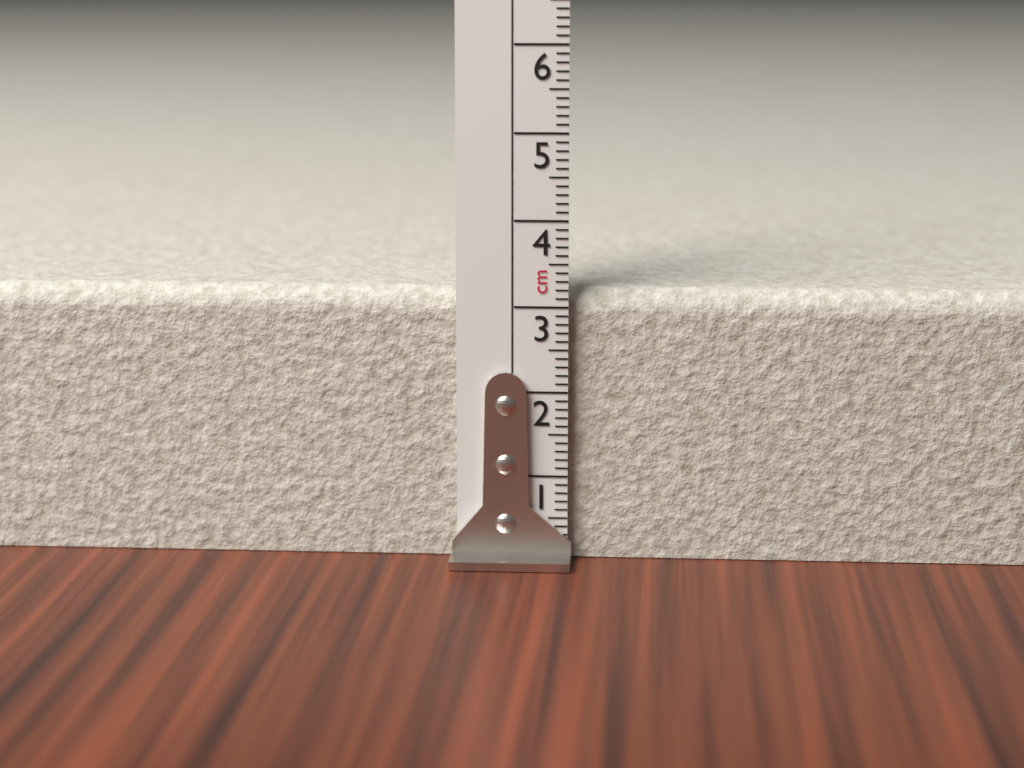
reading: 3.2 cm
